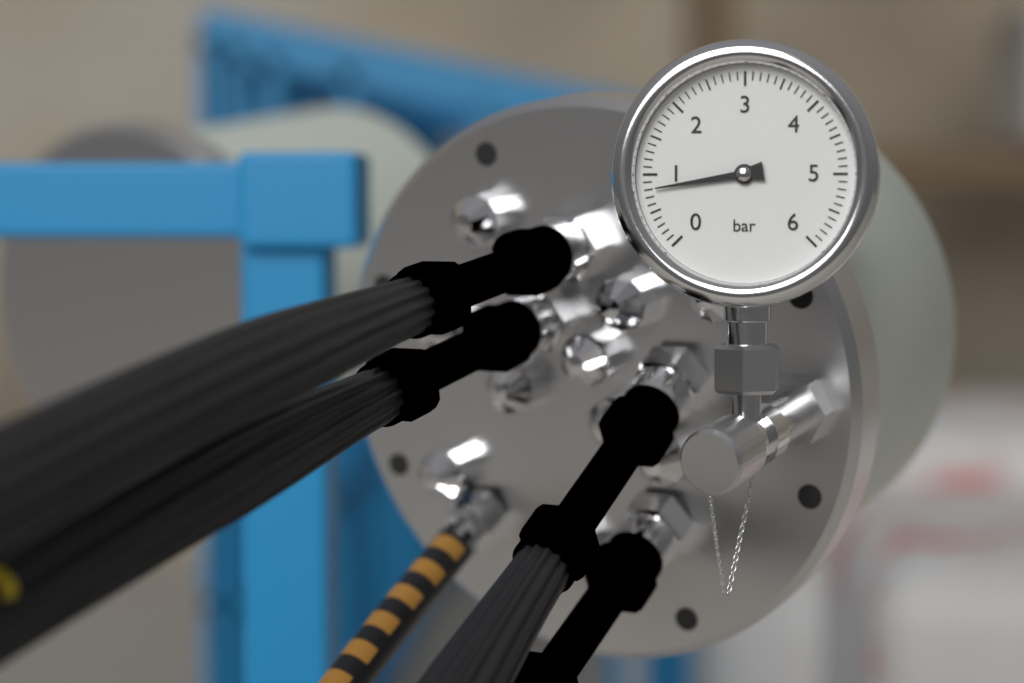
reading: 0.8 bar
